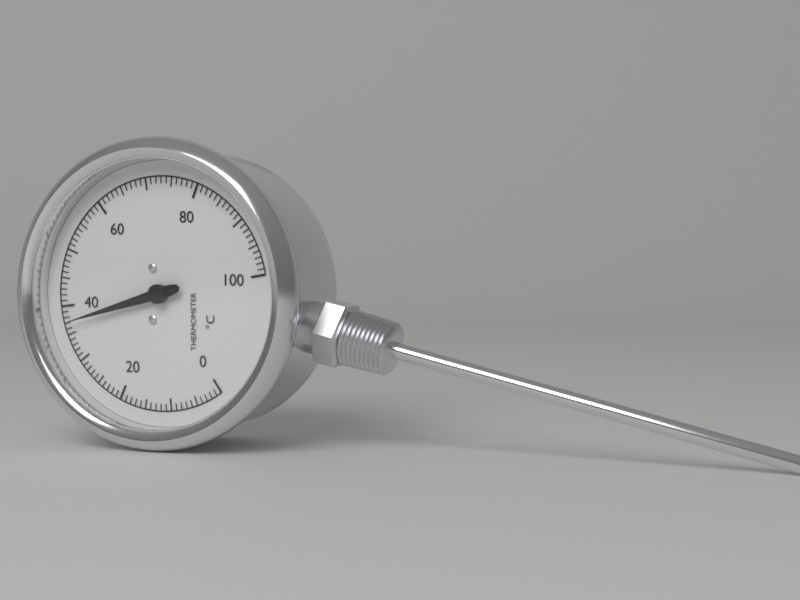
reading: 37 °C
